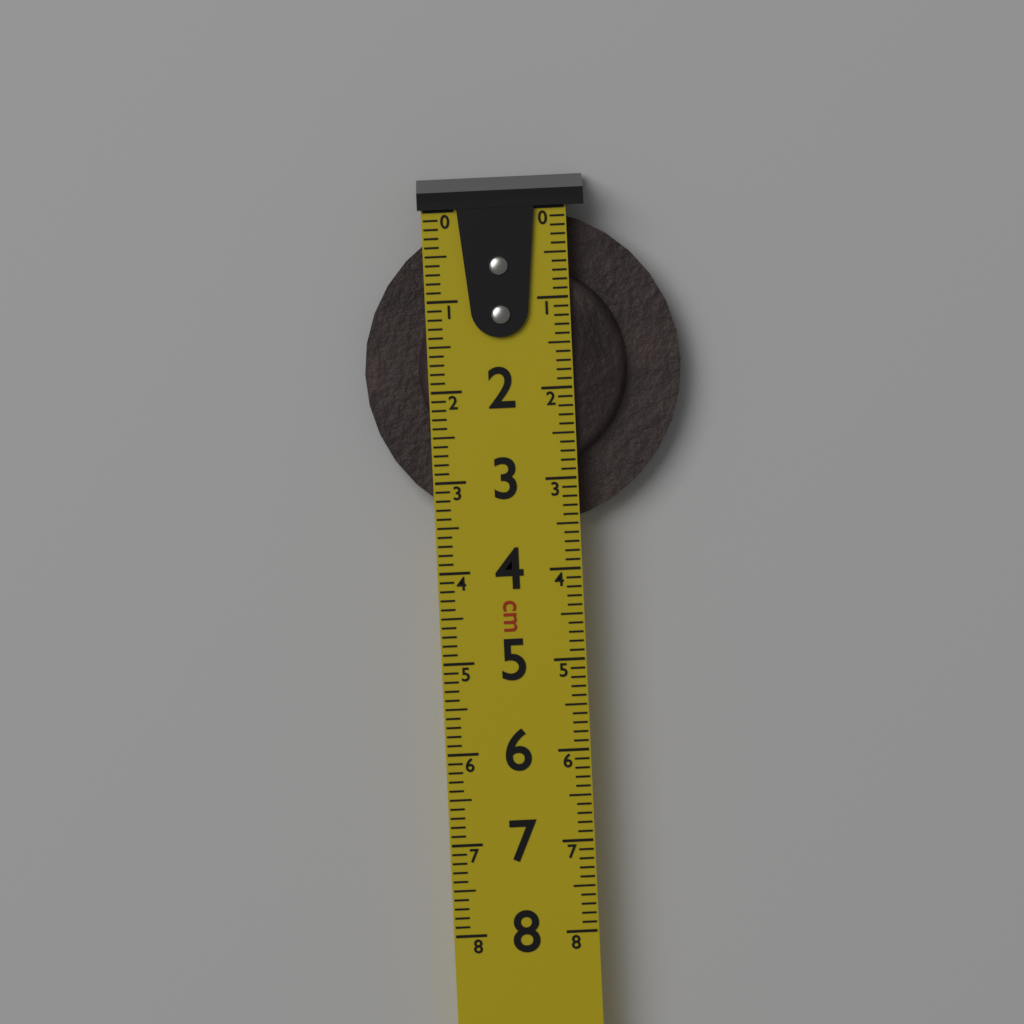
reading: 3.5 cm
